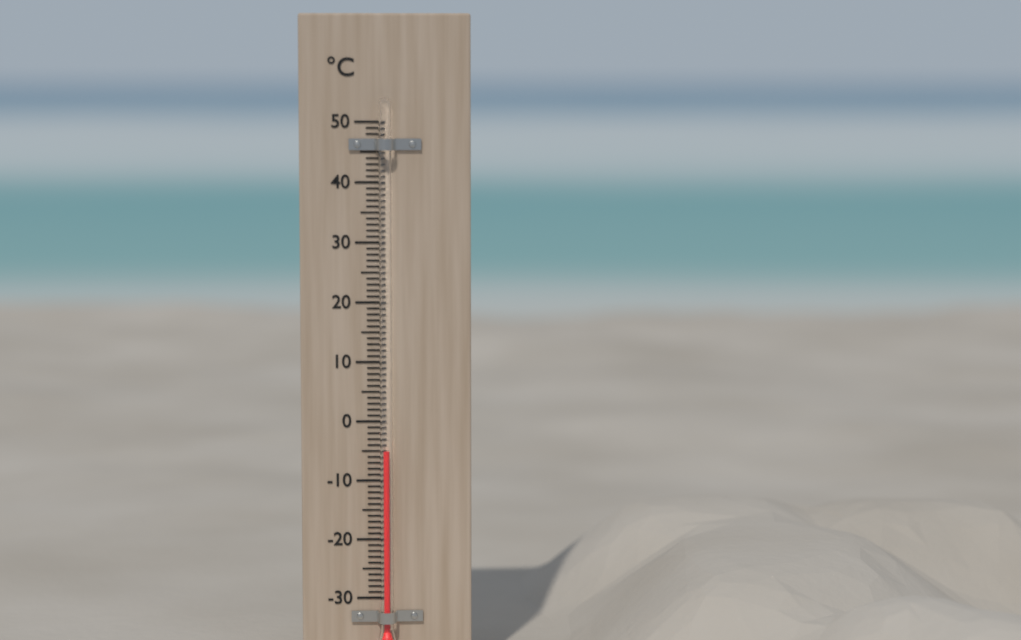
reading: -5 °C
